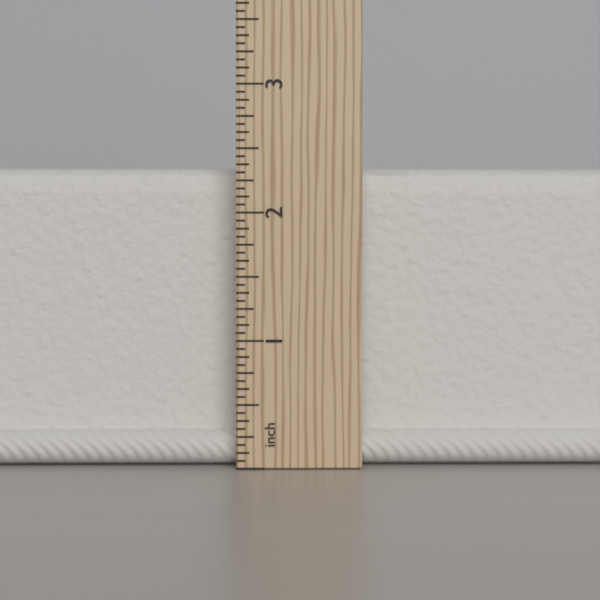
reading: 2.3750 in
